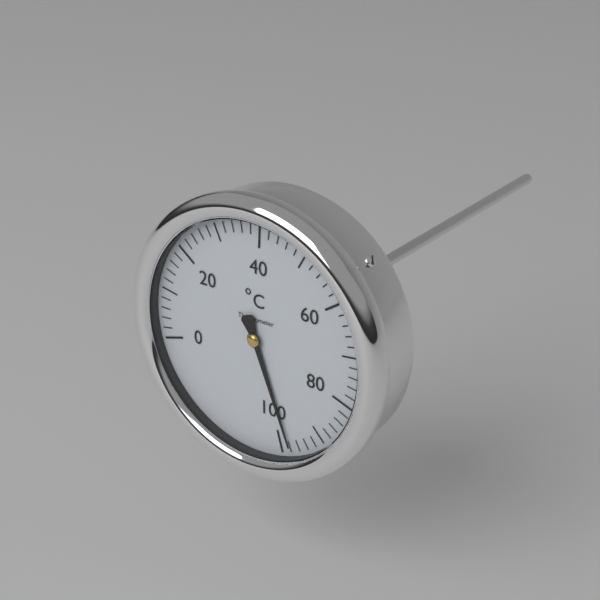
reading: 98 °C
